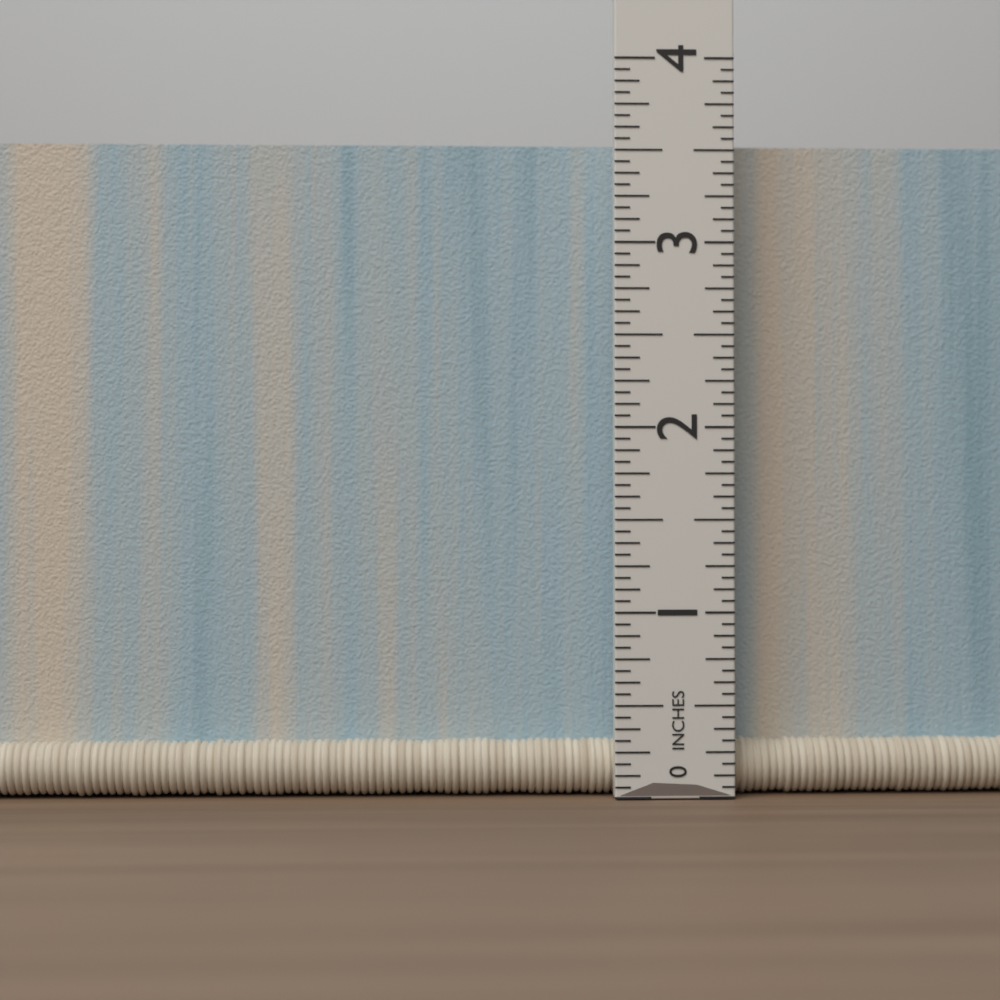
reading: 3.5625 in
